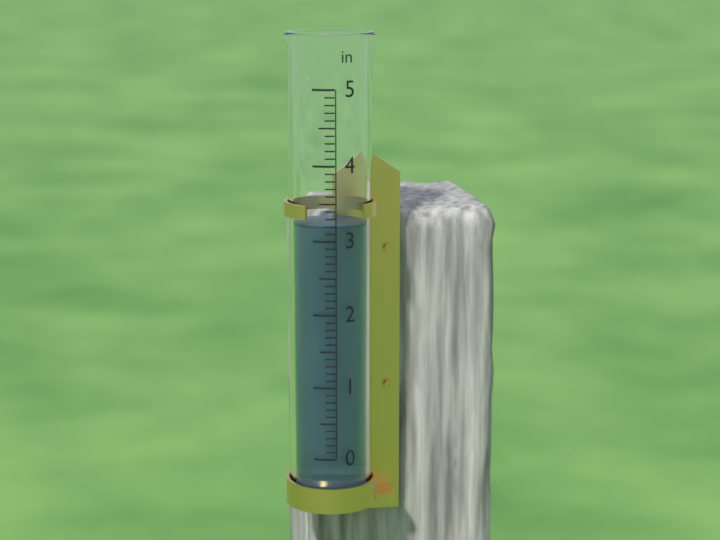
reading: 3.2 in
